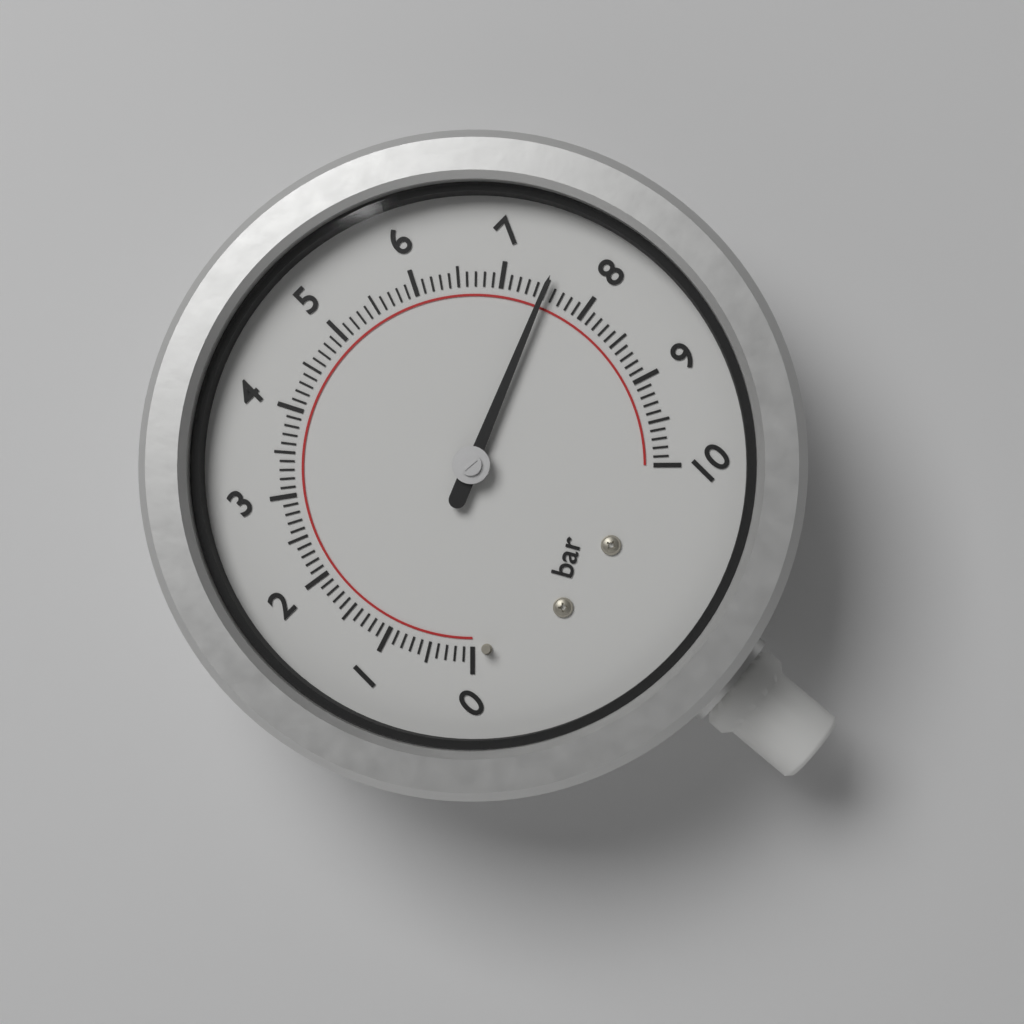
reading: 7.5 bar
